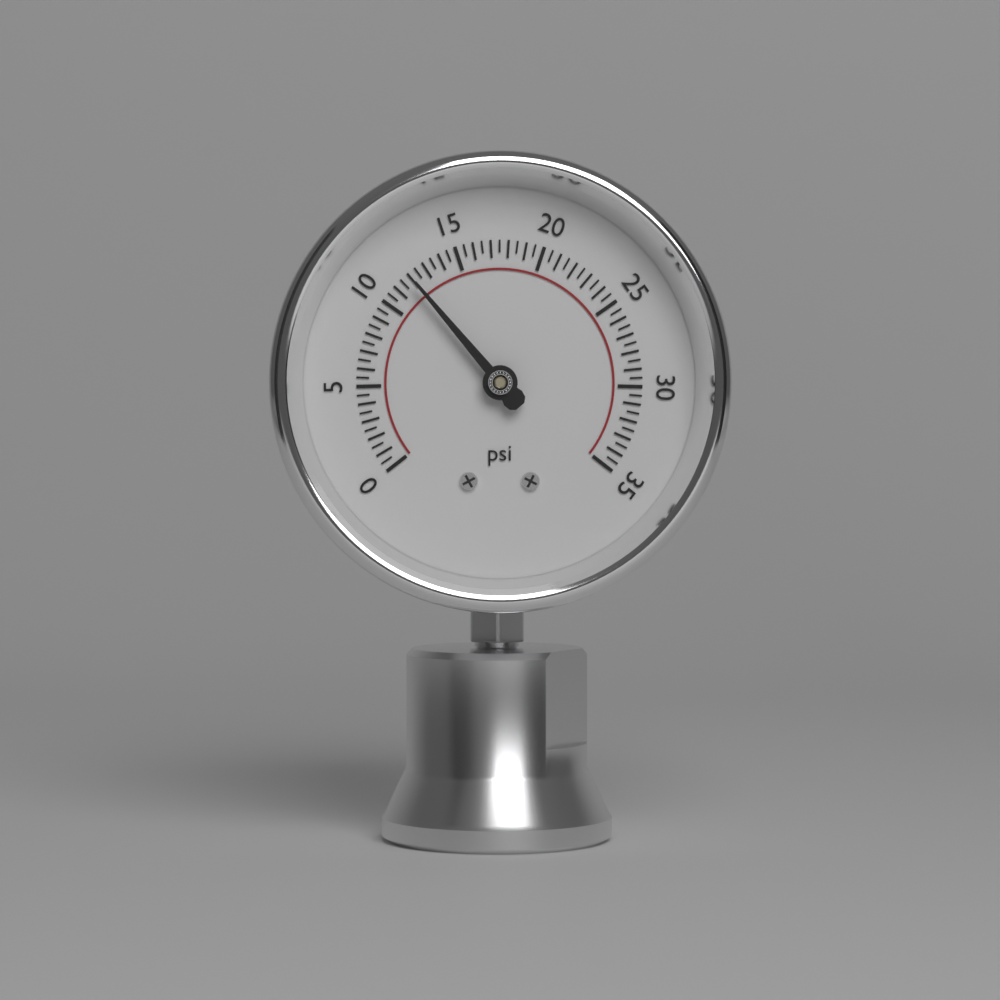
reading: 12.0 psi
